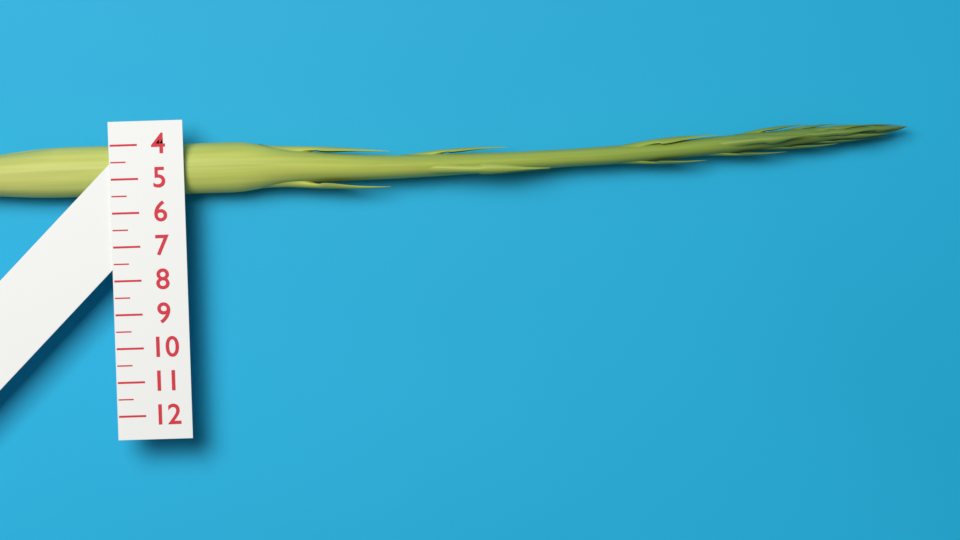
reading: 5.5 (no unit)
